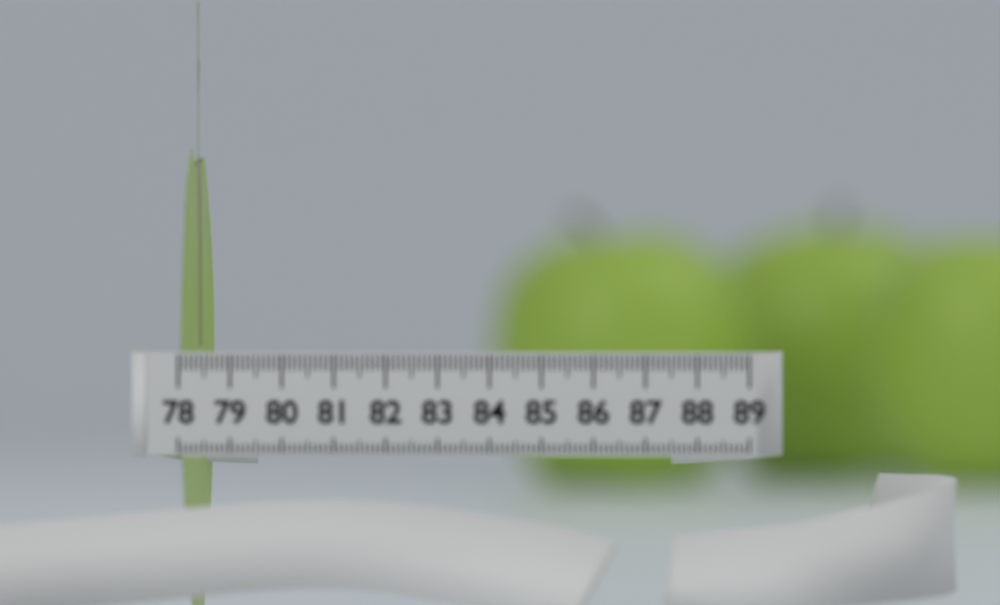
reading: 78.1 (no unit)
